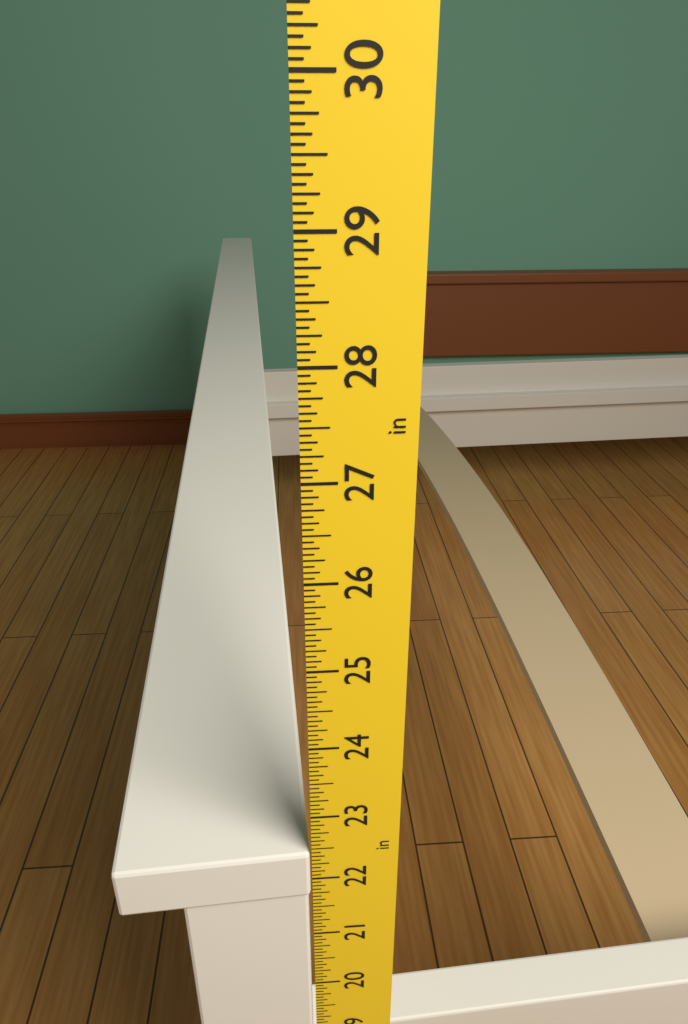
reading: 22.4375 in
